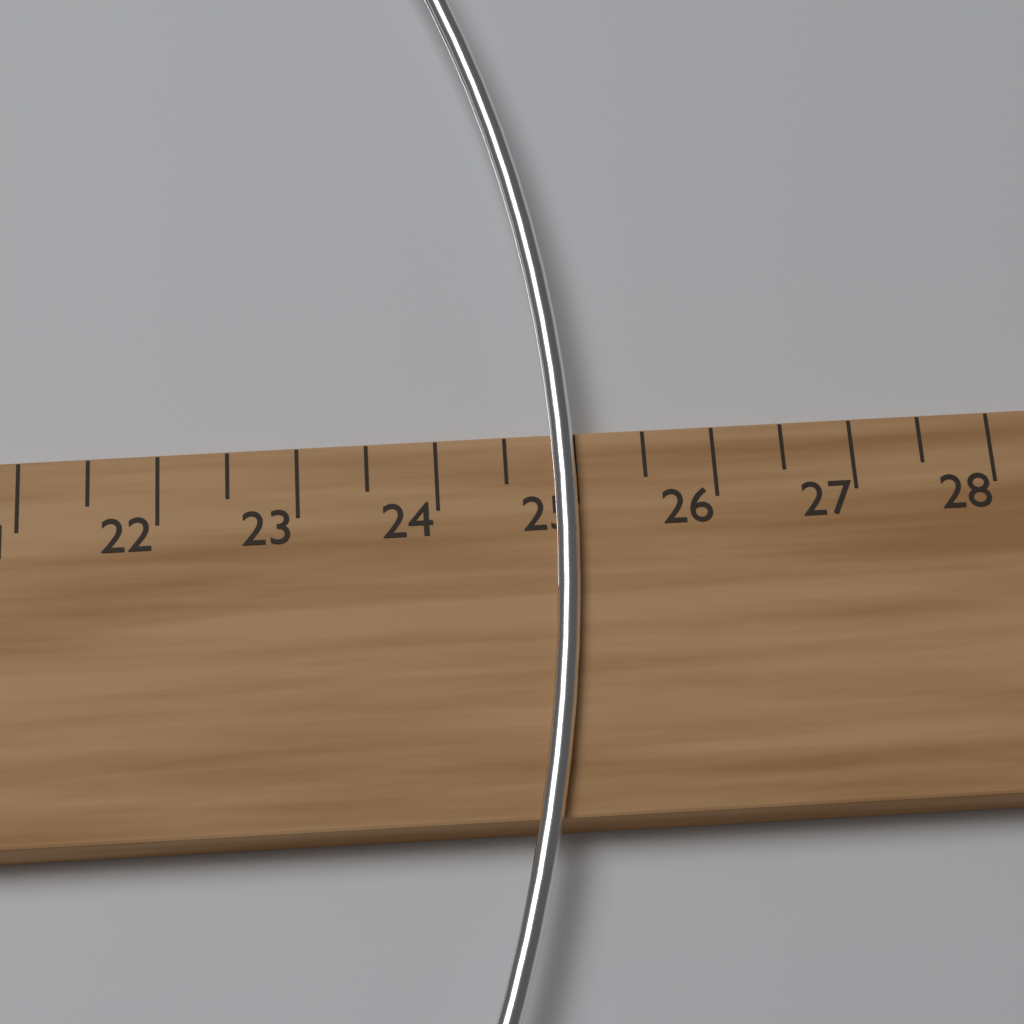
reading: 25.0 cm
